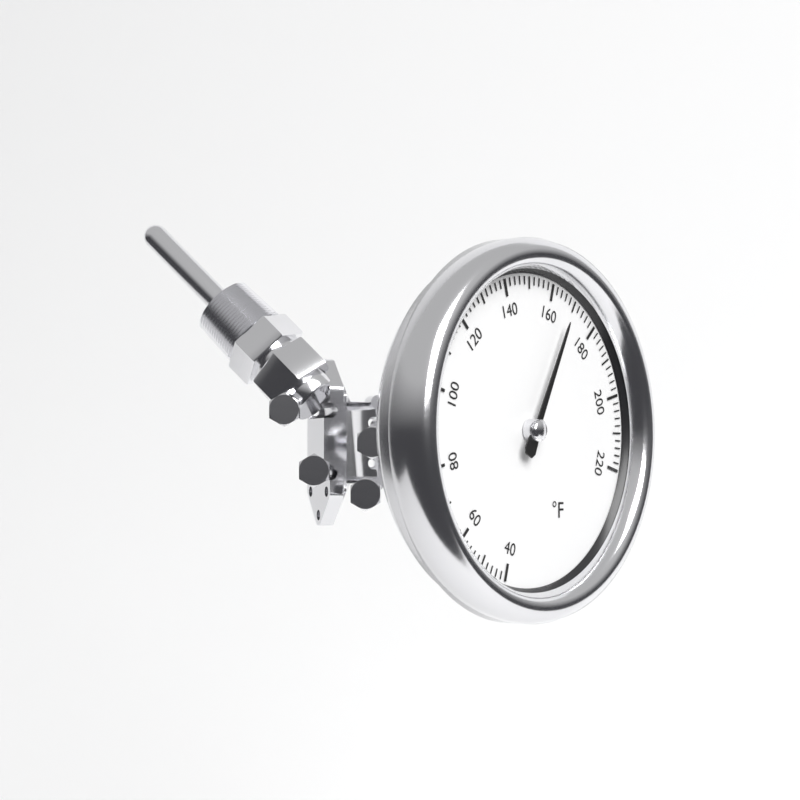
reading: 168 °F
